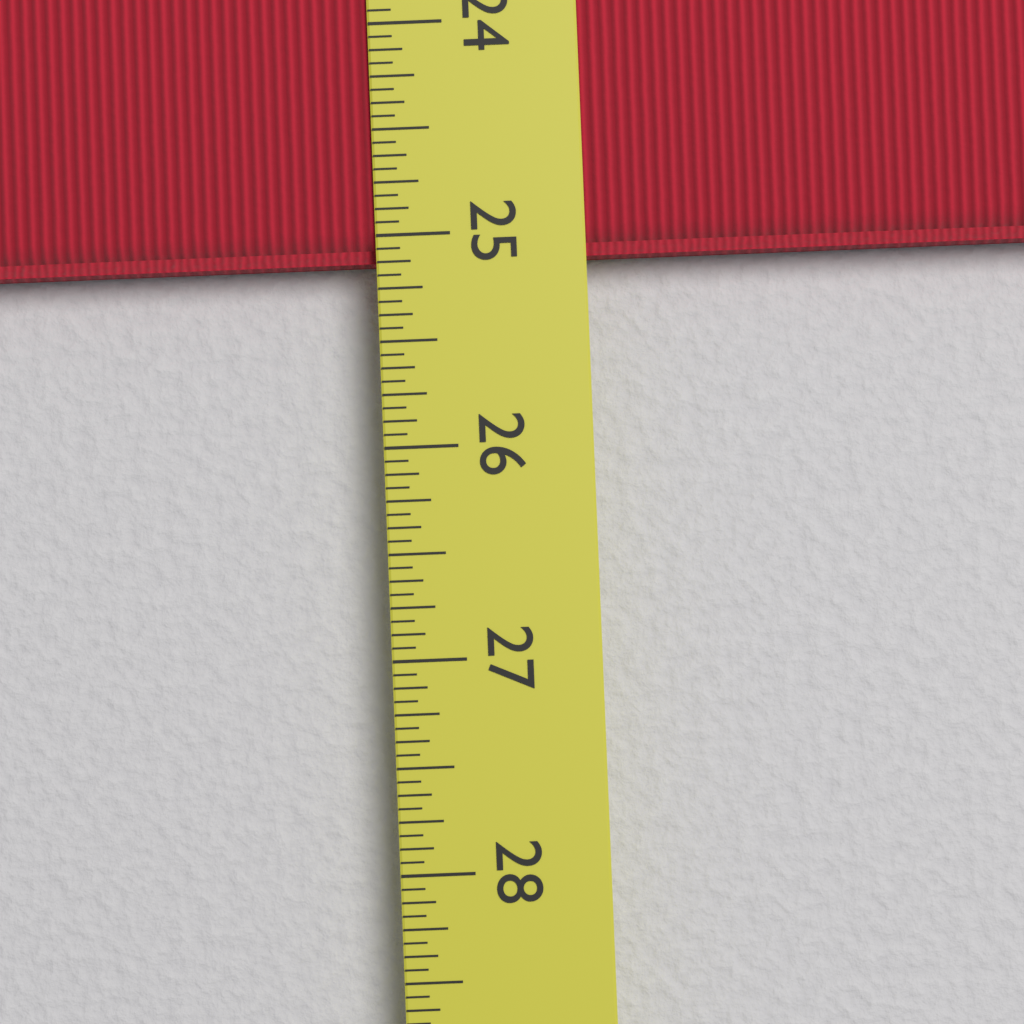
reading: 25.1250 in
